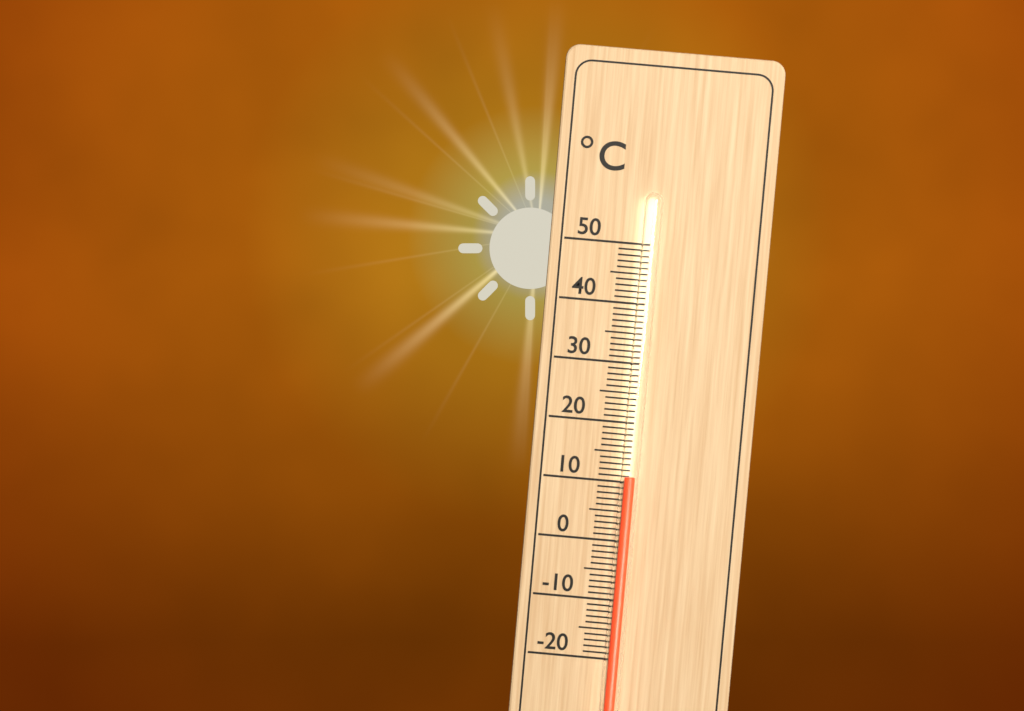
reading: 11 °C
